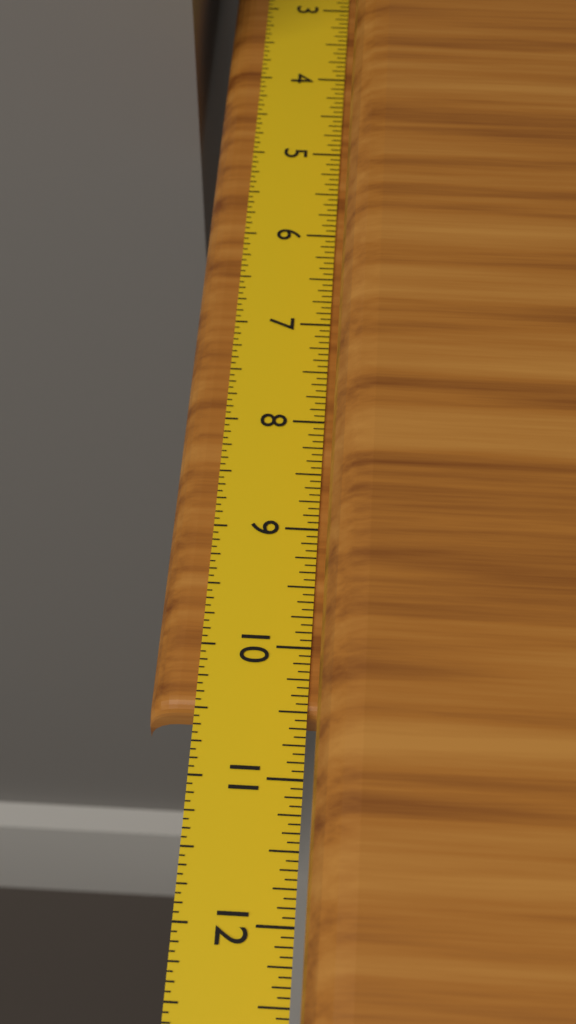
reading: 10.5000 in
